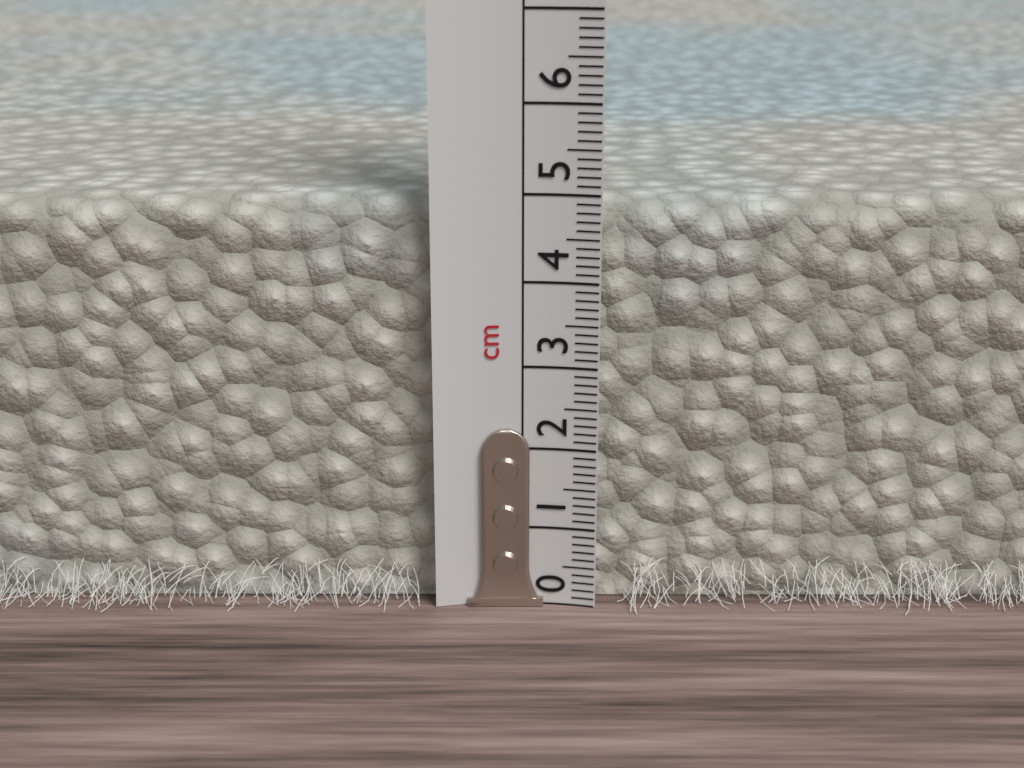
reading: 4.9 cm
